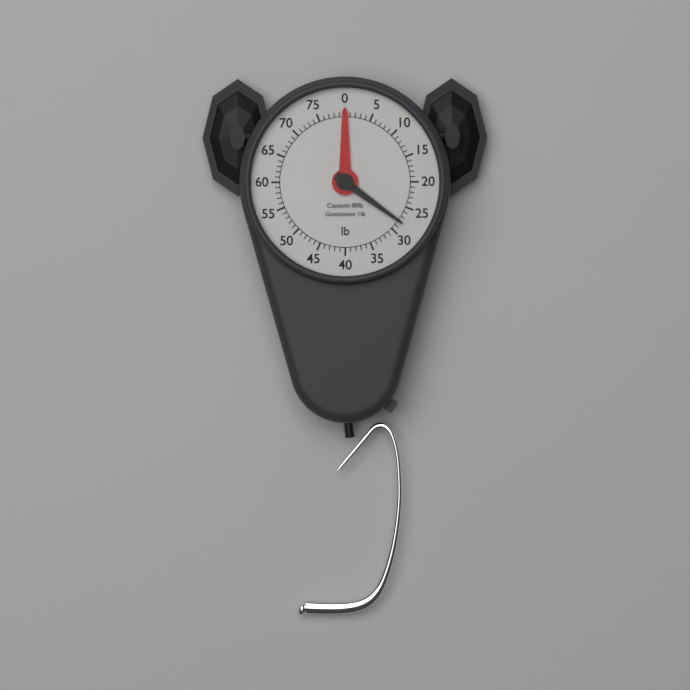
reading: 28 lb
